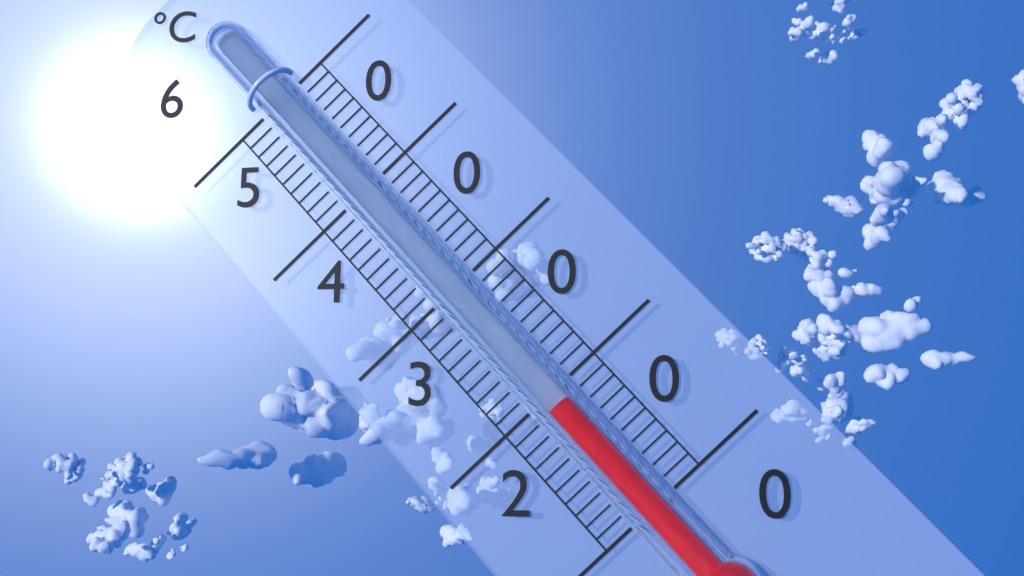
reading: 29 °C
